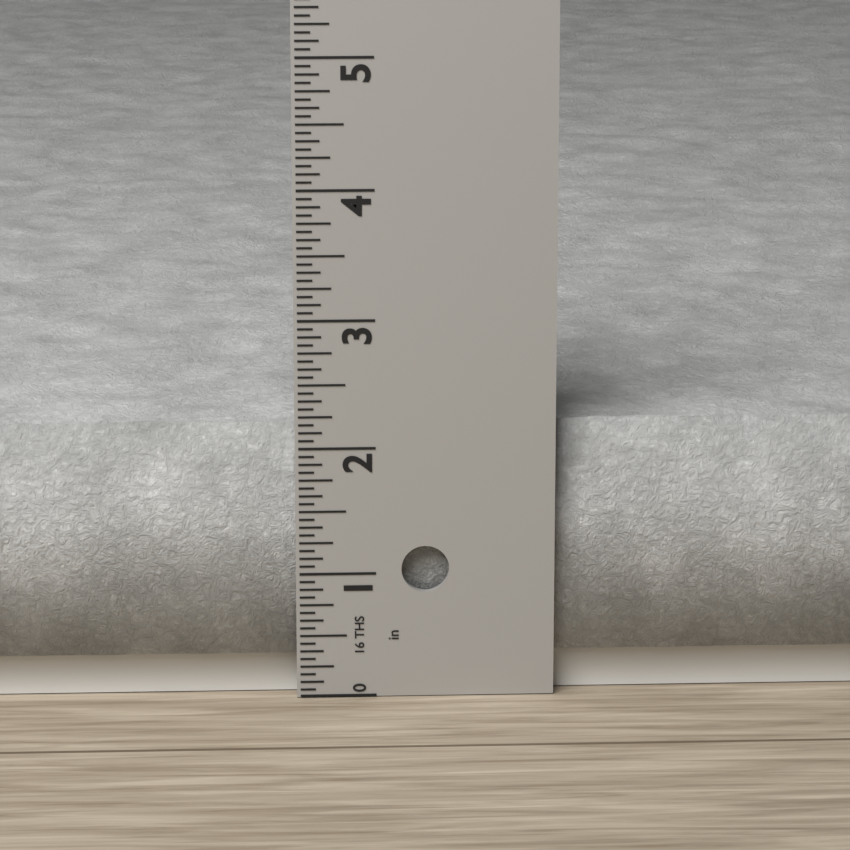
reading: 2.1875 in
